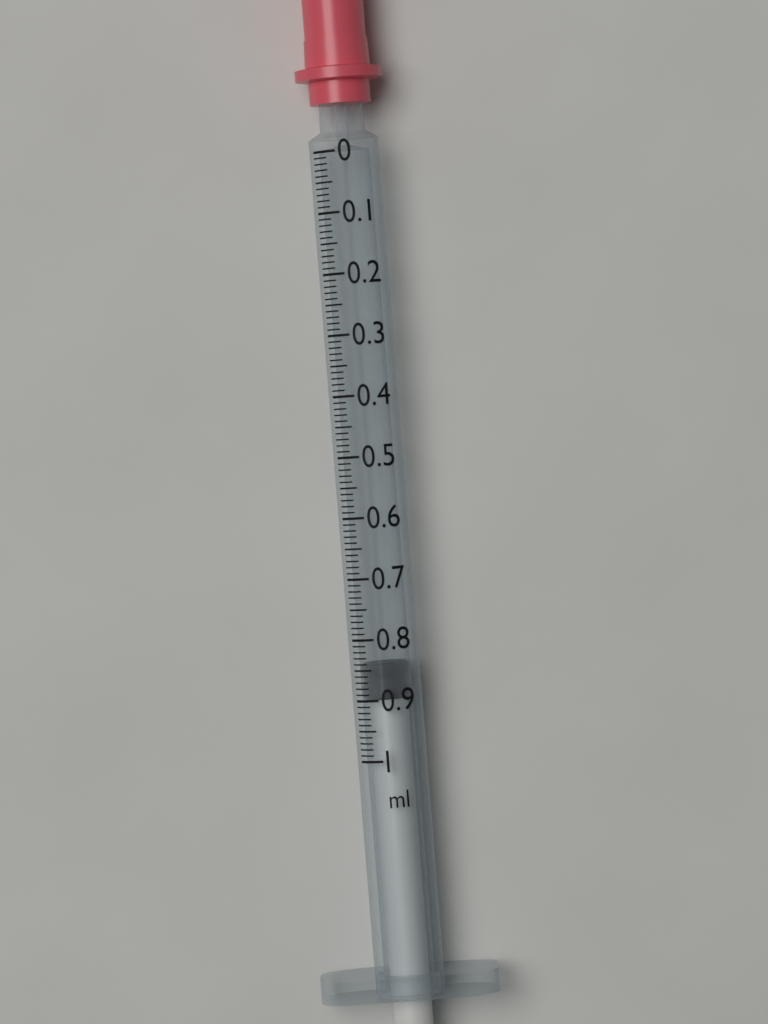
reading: 0.84 ml
